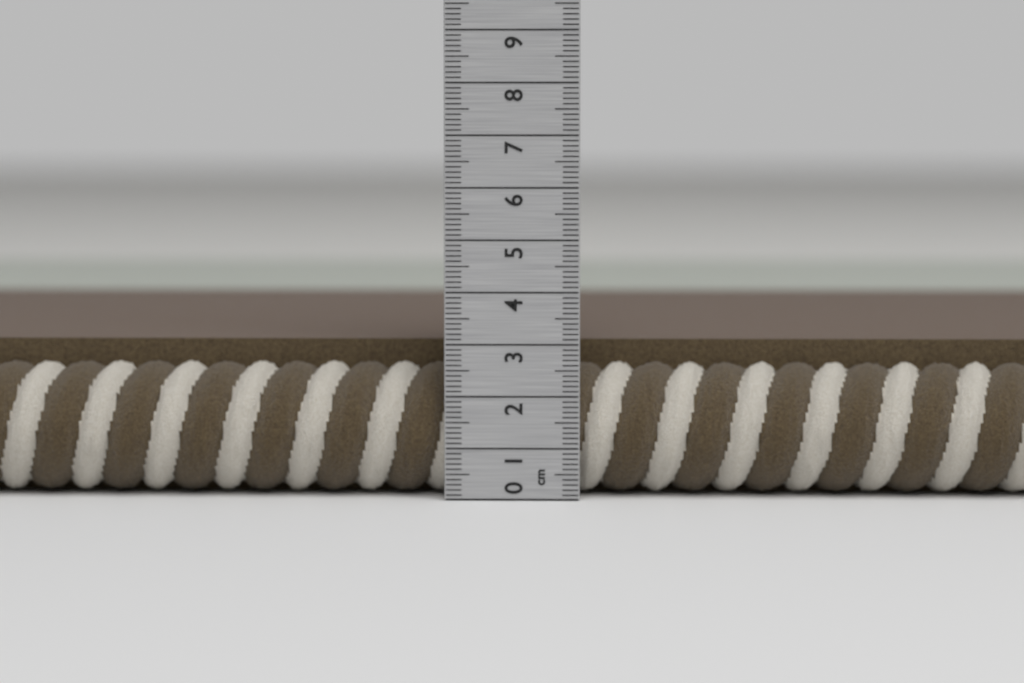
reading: 3.0 cm
